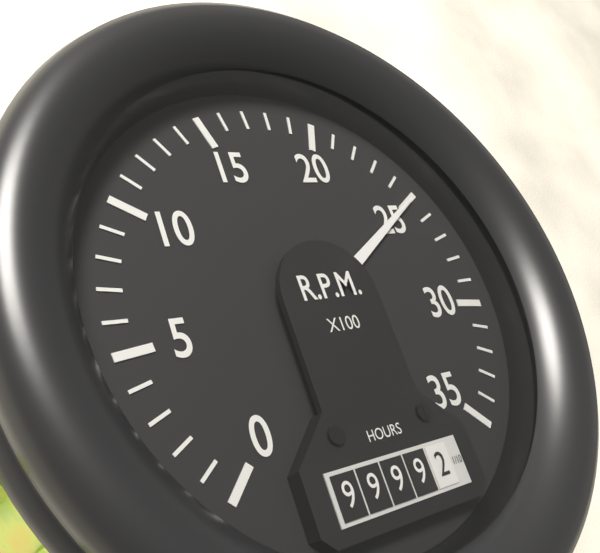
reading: 2500 RPM
